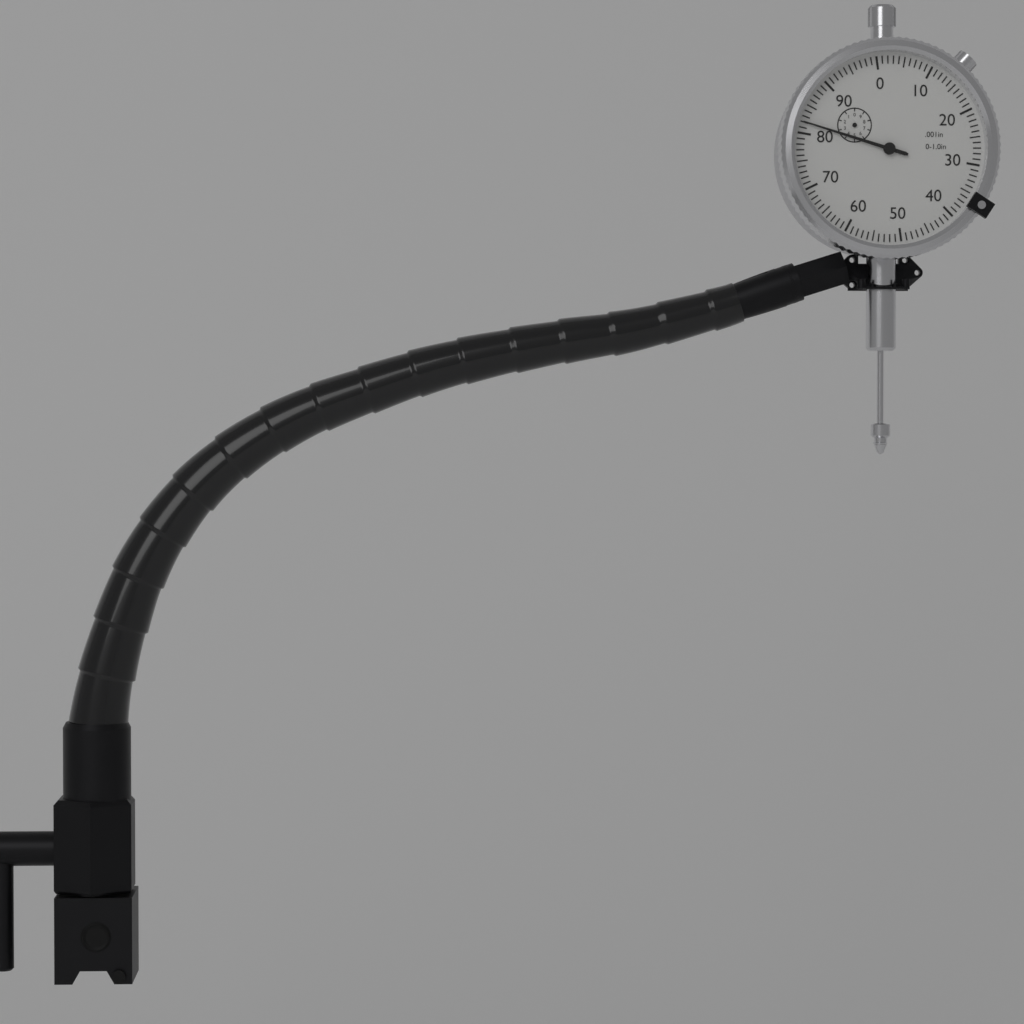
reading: 0.082 in
